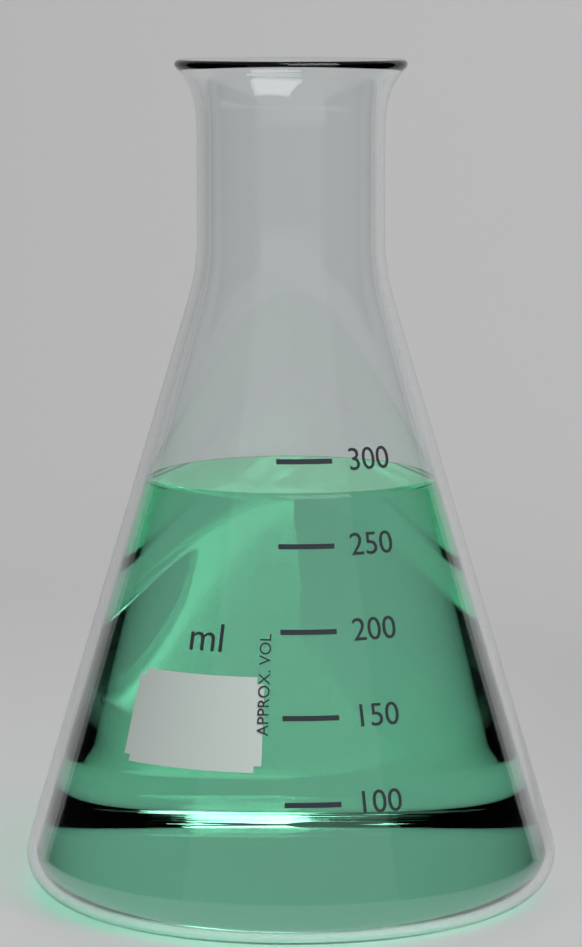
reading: 280 ml
